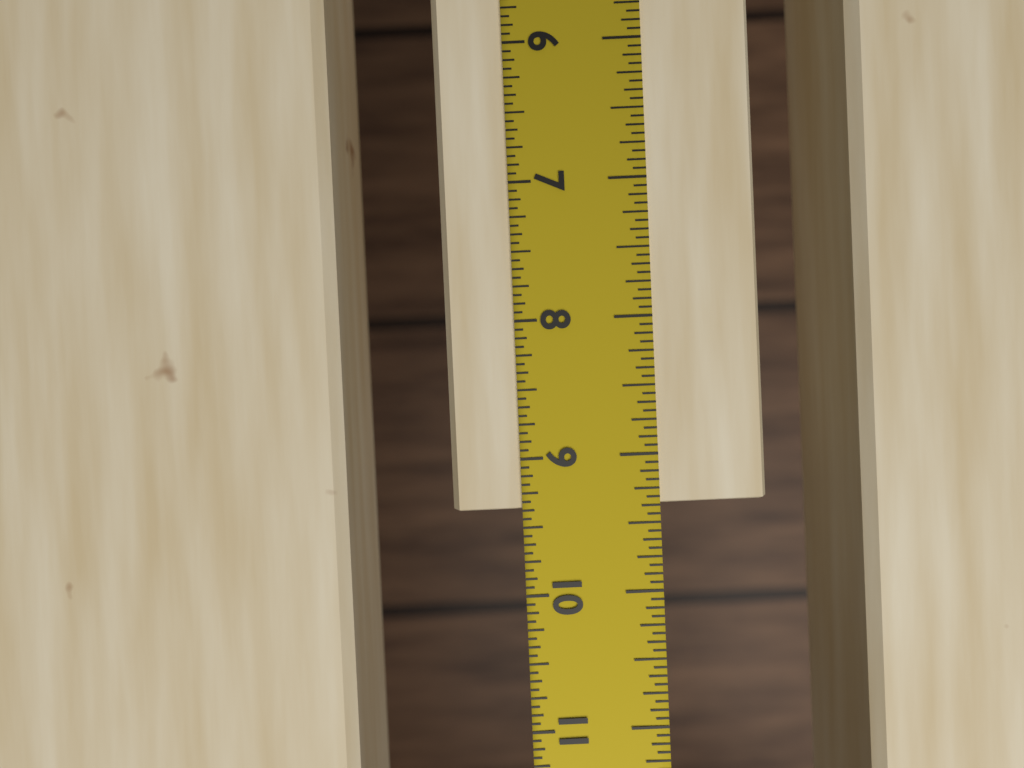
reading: 9.3750 in
